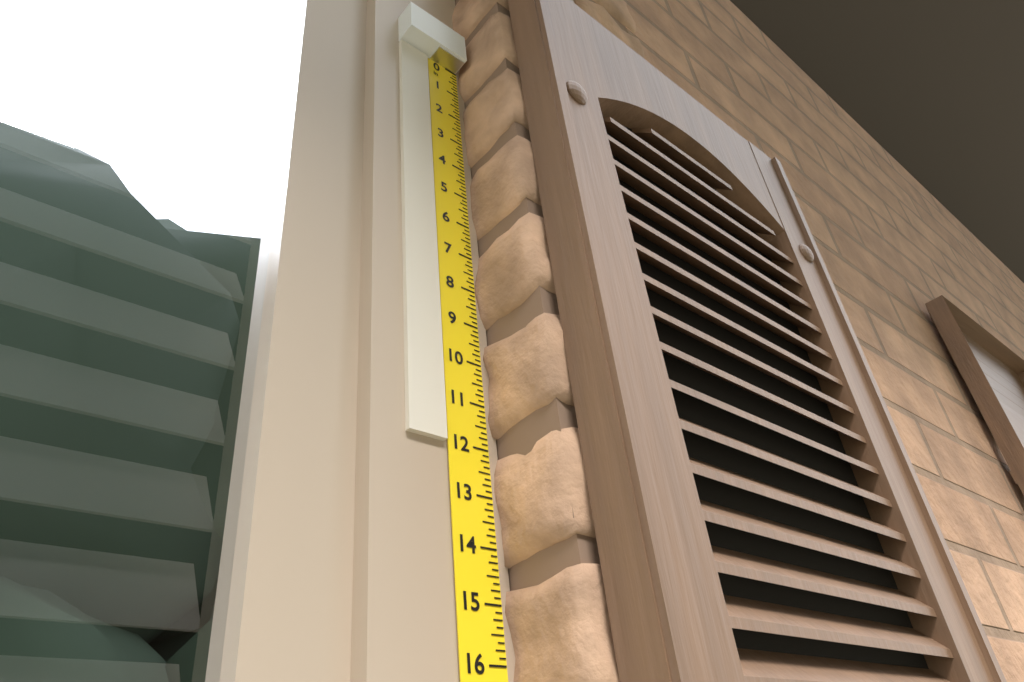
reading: 12.000 in
